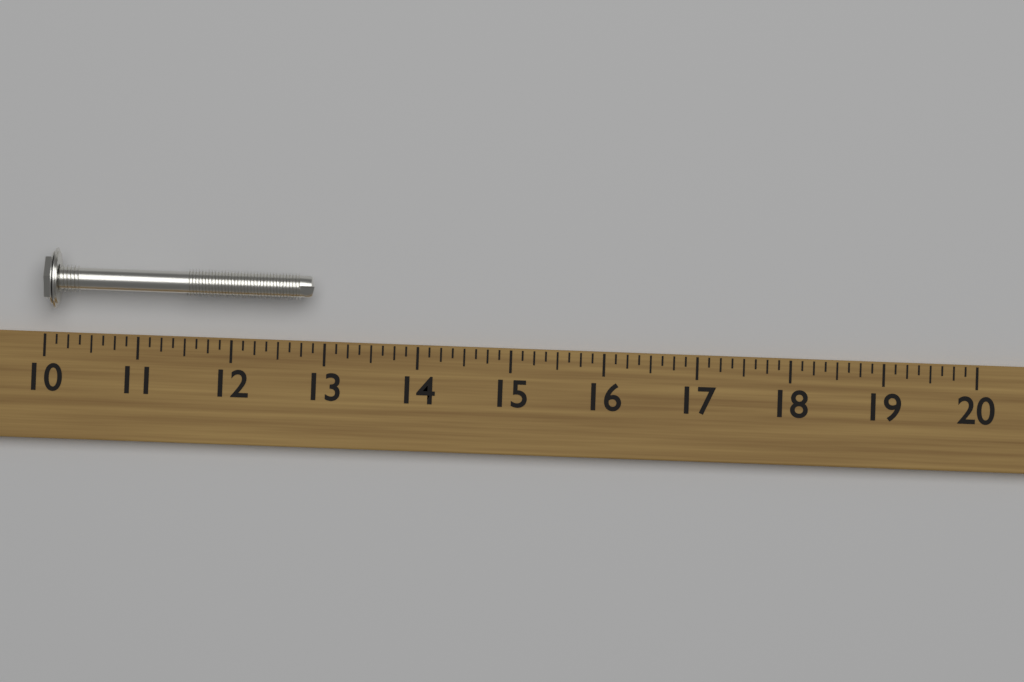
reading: 12.875 (no unit)
